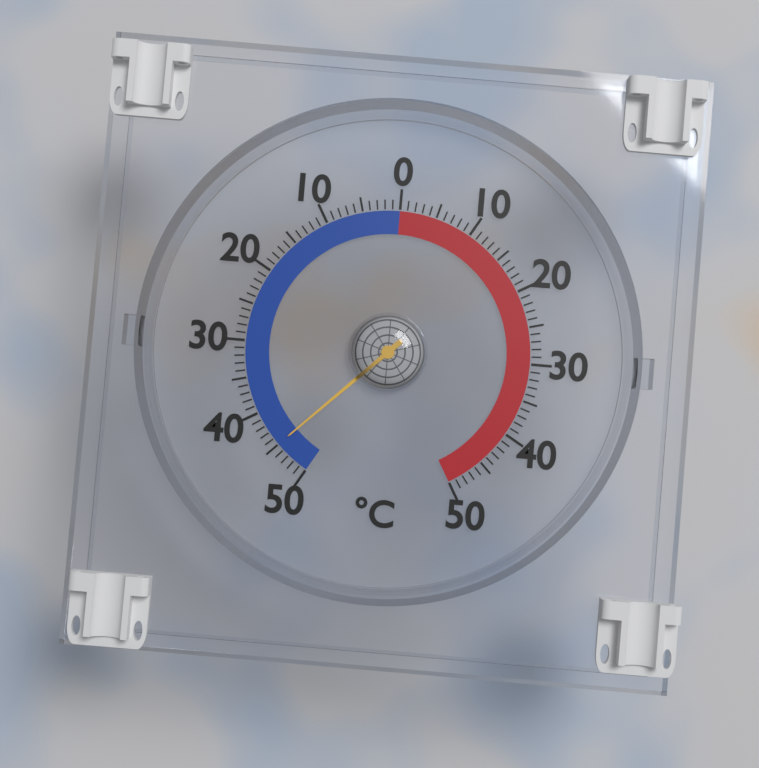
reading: -45 °C
